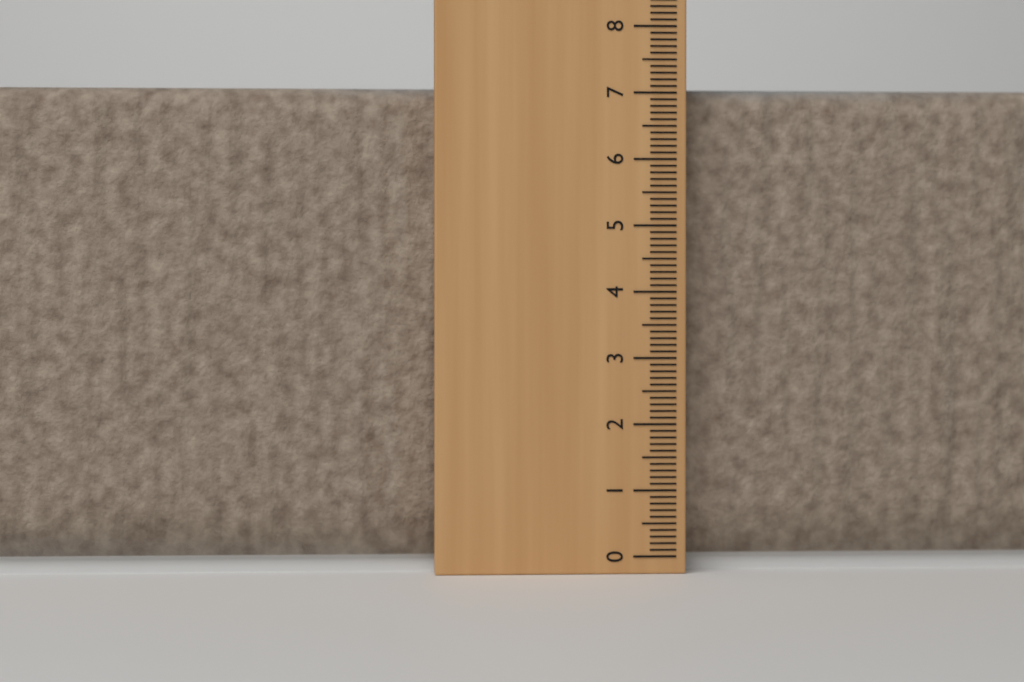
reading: 7.1 cm
